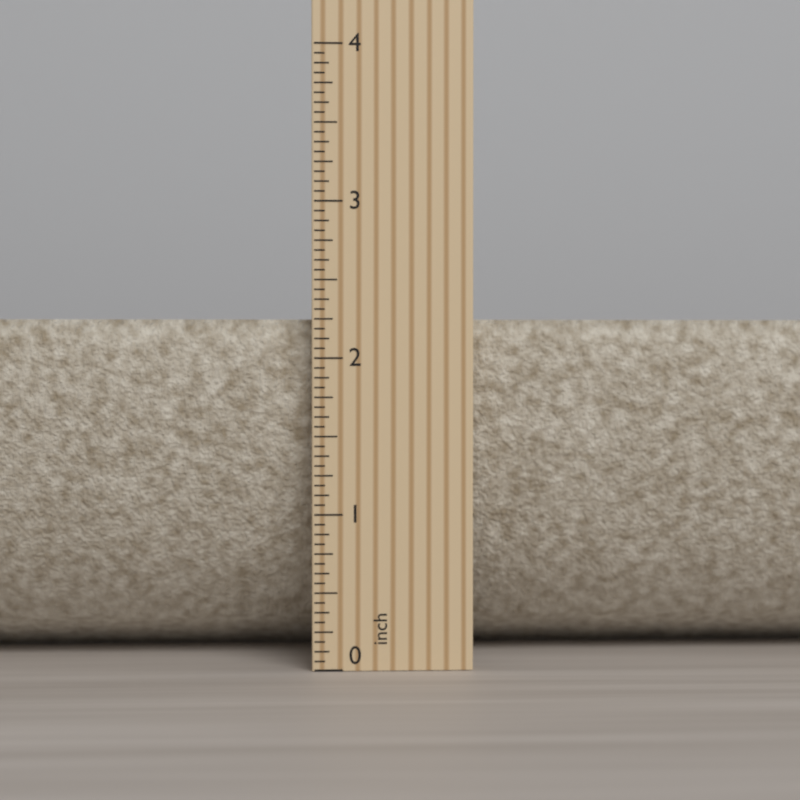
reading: 2.2500 inch
